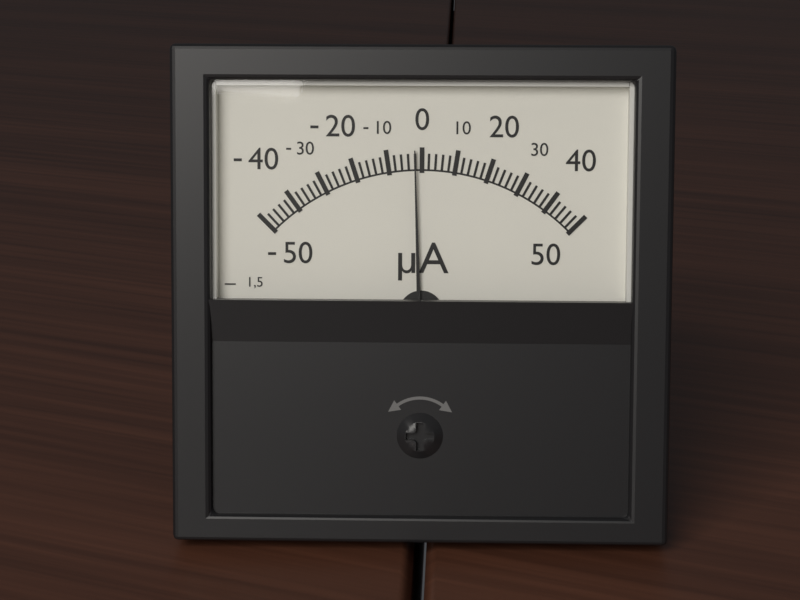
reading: -2 µA
